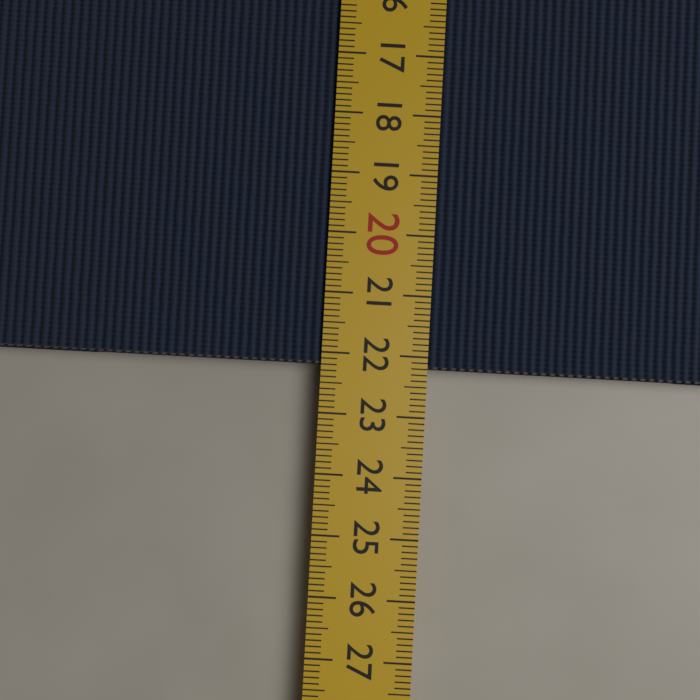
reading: 22.2 cm
